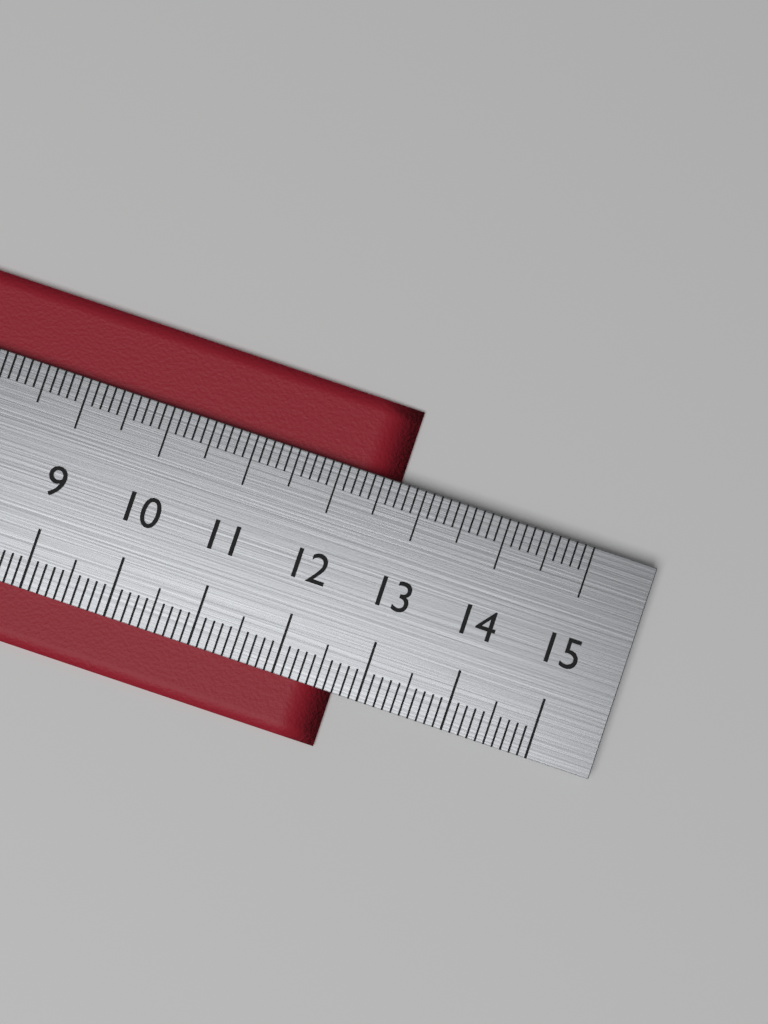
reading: 12.7 cm
